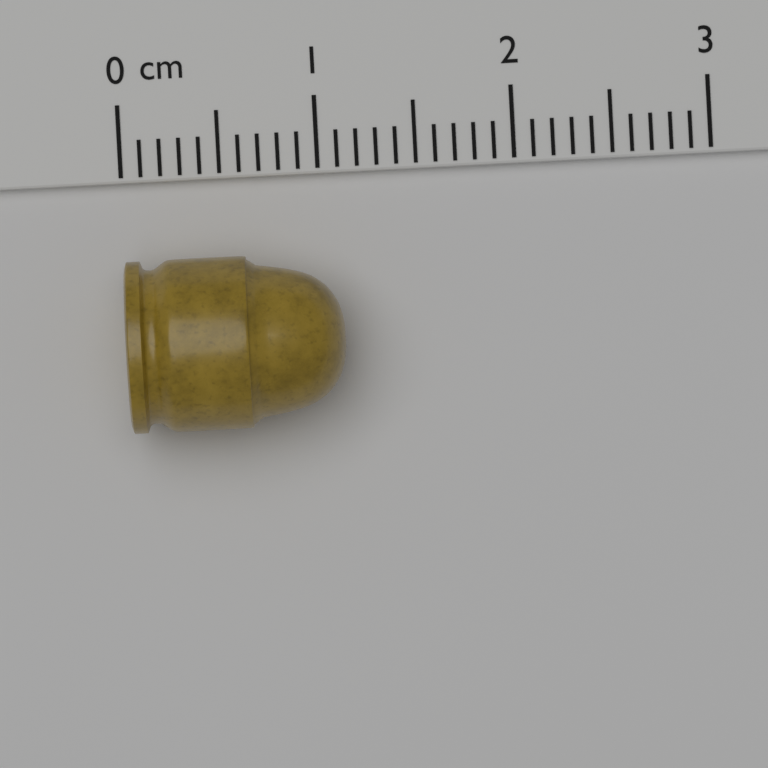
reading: 1.1 cm
